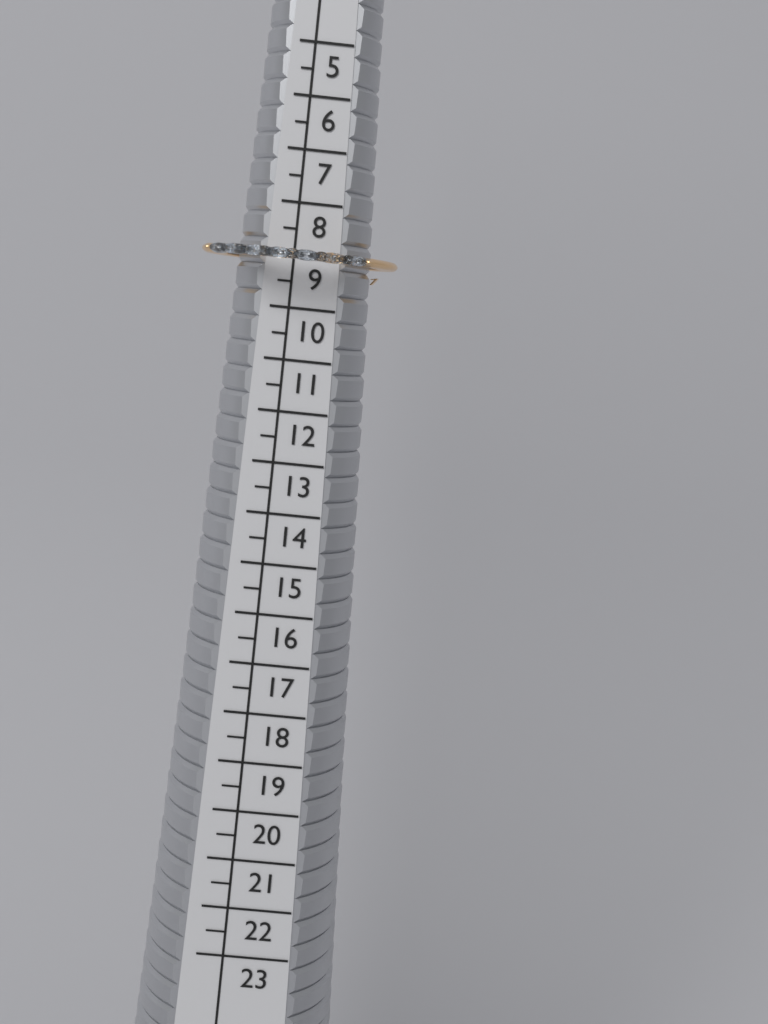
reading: 9.5 (no unit)
